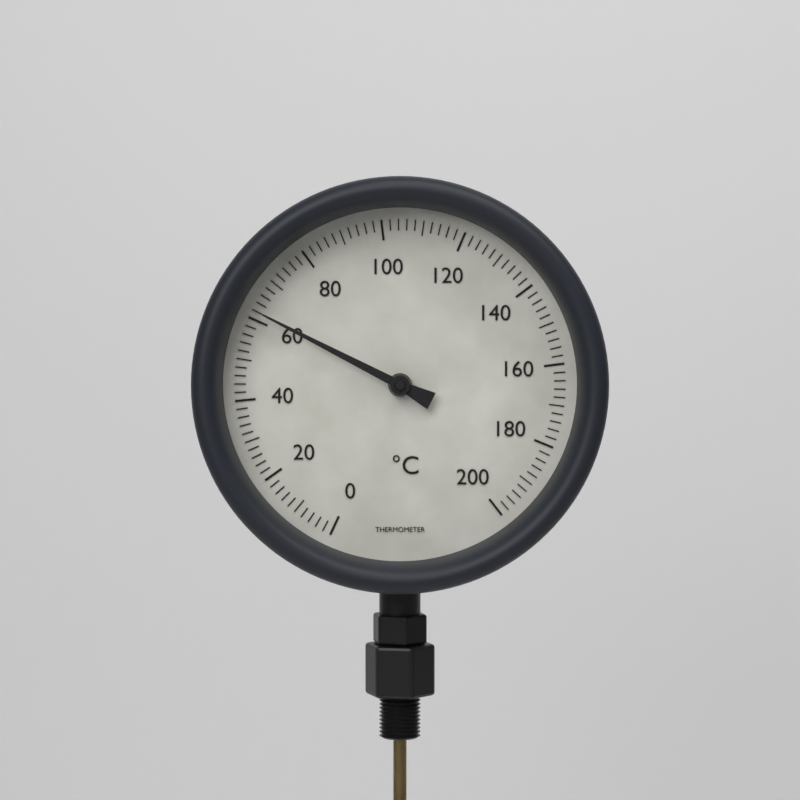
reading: 62 °C
